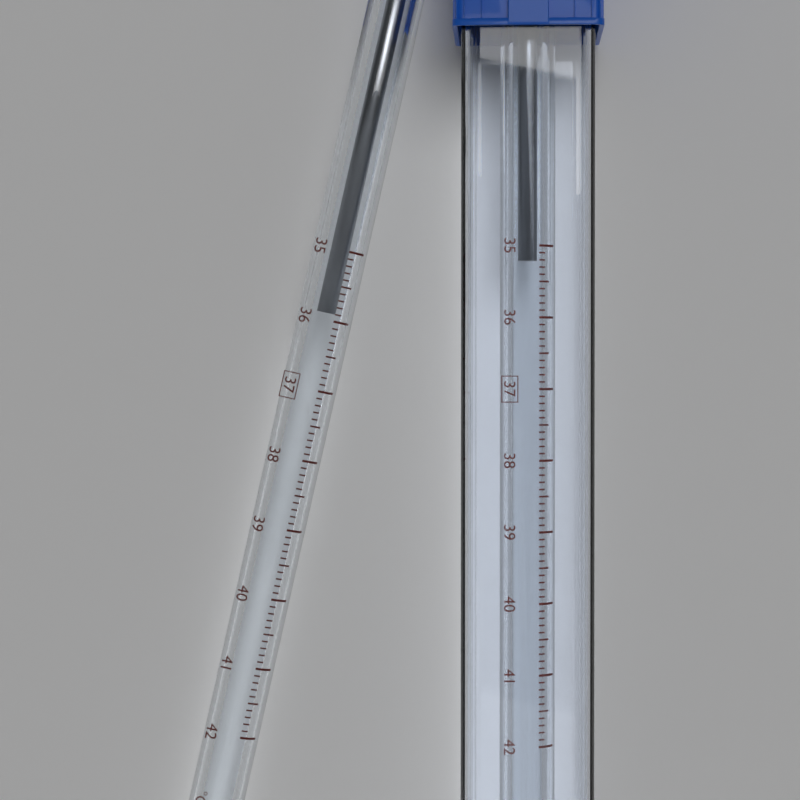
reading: 35.9 °C
